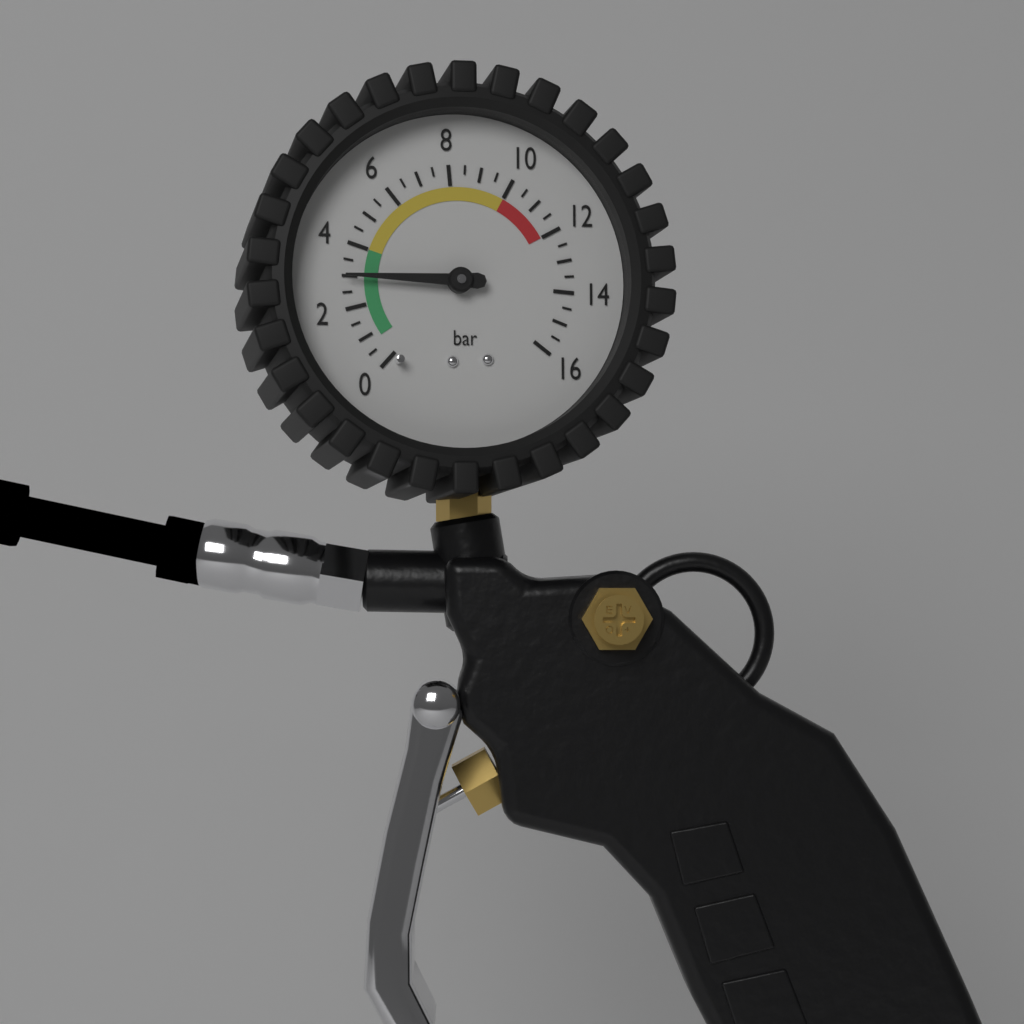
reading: 3.0 bar
